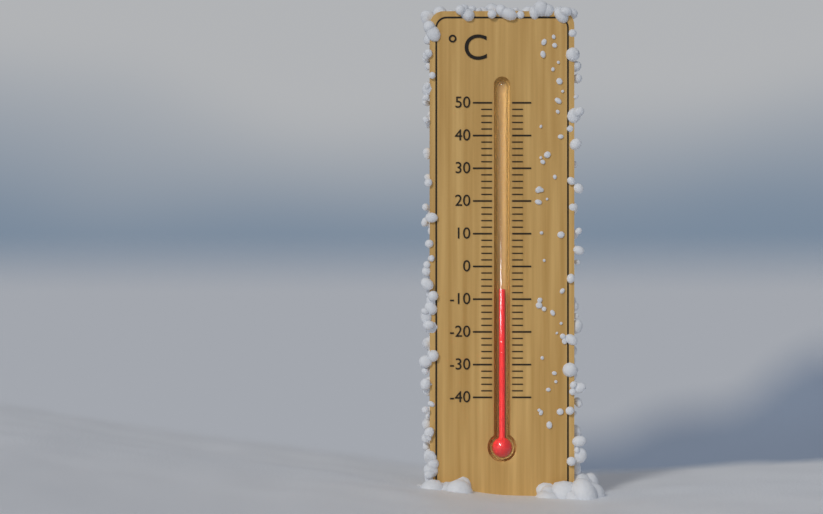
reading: -7 °C
